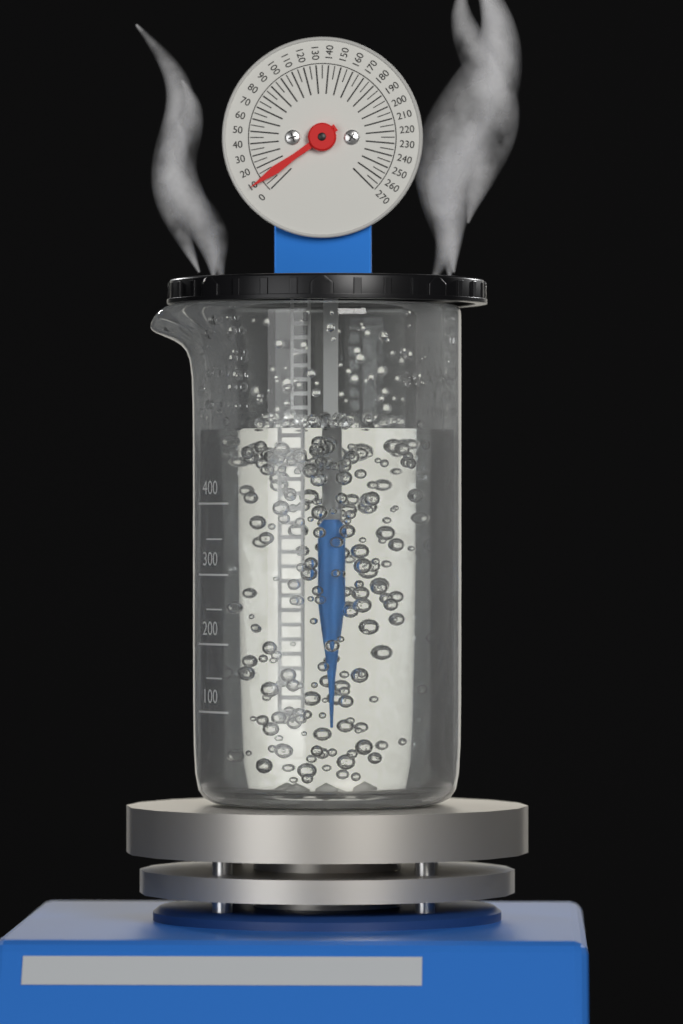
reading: 10 (no unit)
